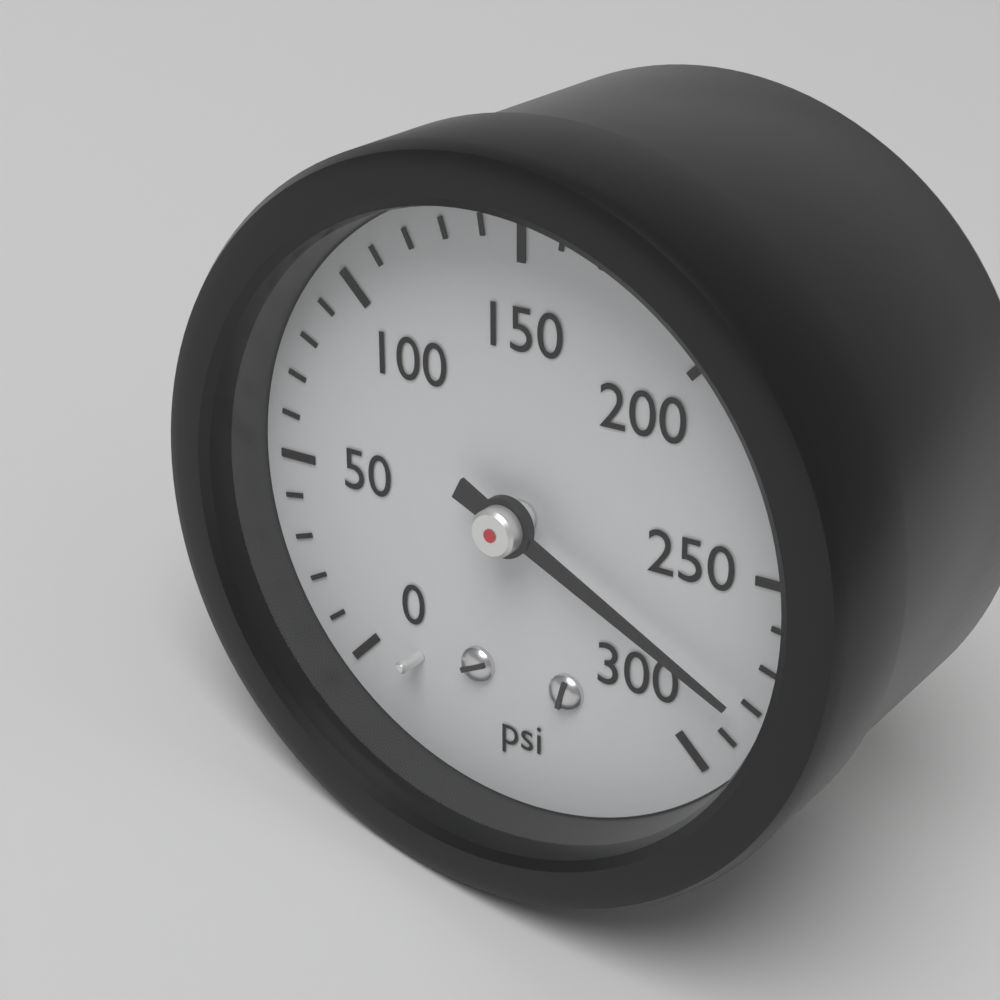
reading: 280 psi
